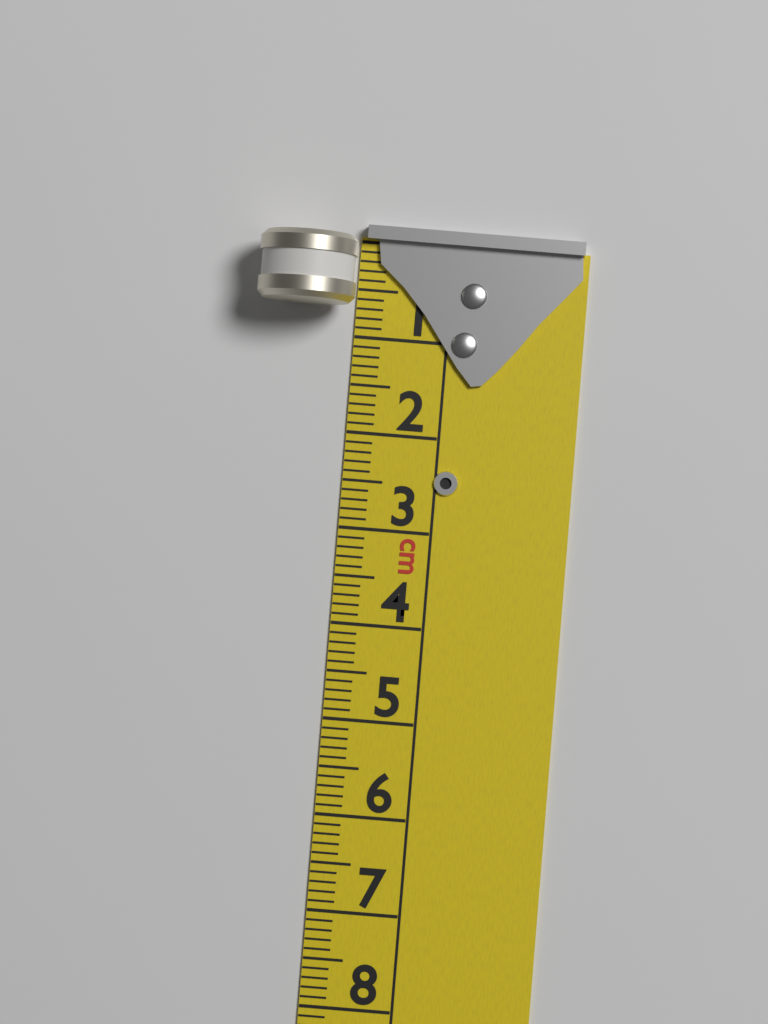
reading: 0.7 cm
